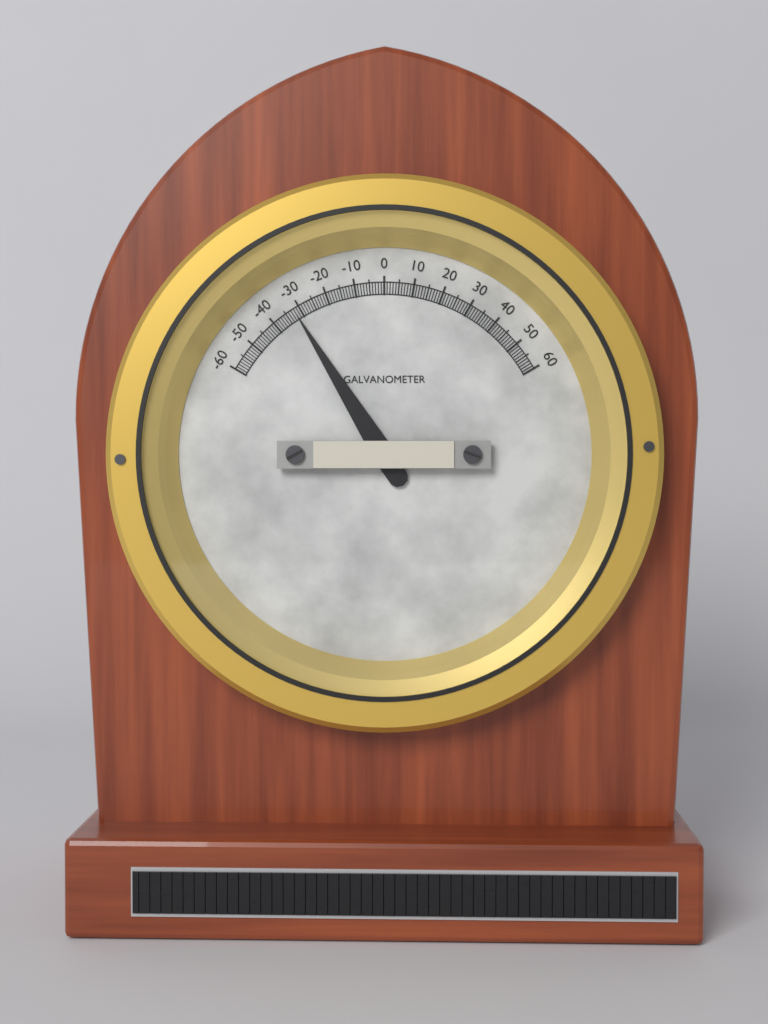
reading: -32 (no unit)
